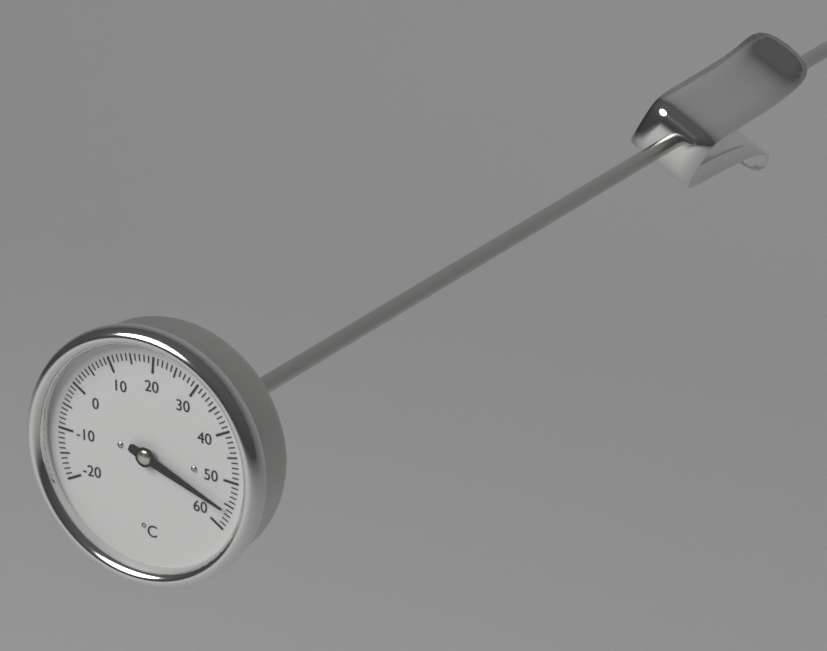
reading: 56 °C
